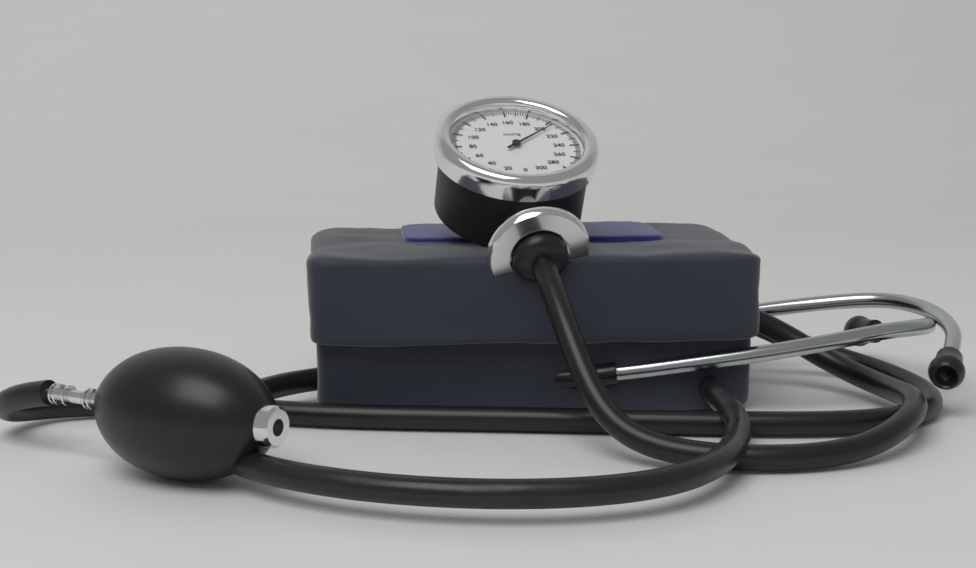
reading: 206 mmHg
